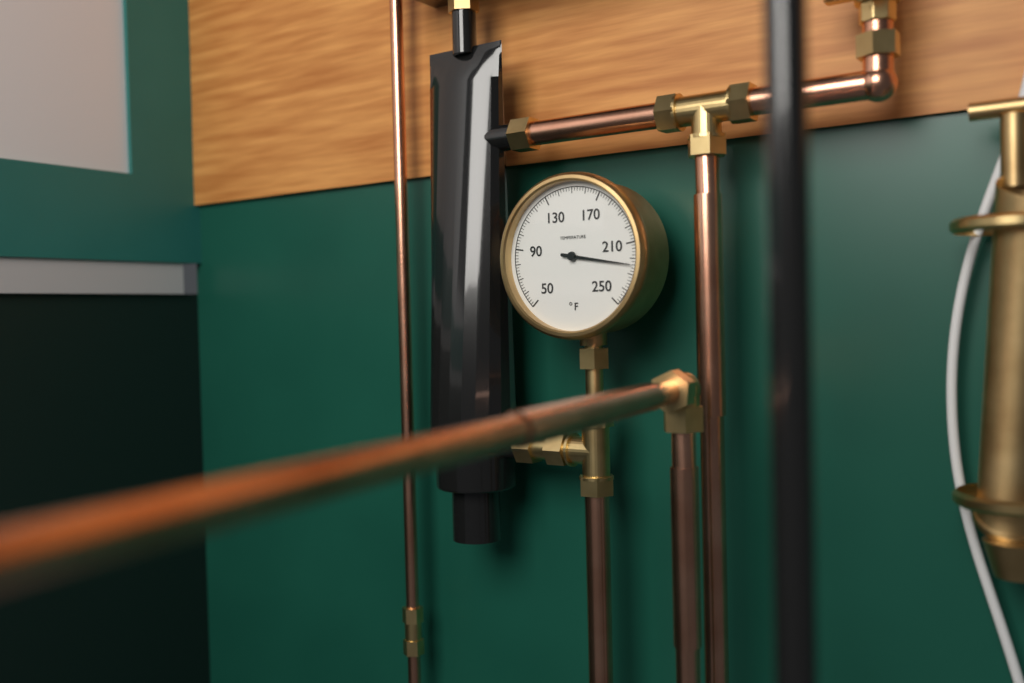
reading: 224 °F
